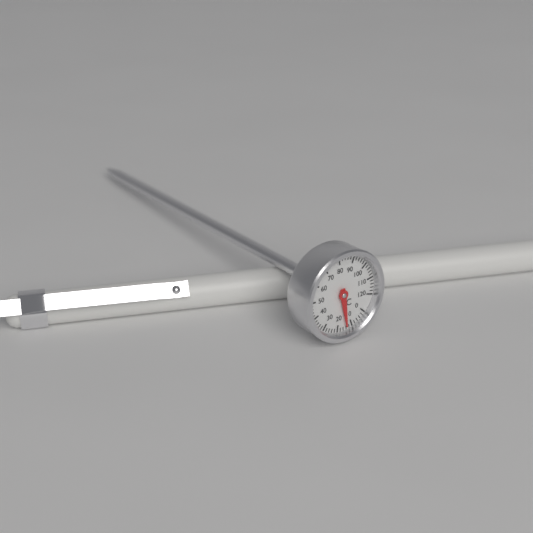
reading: 14 °C
